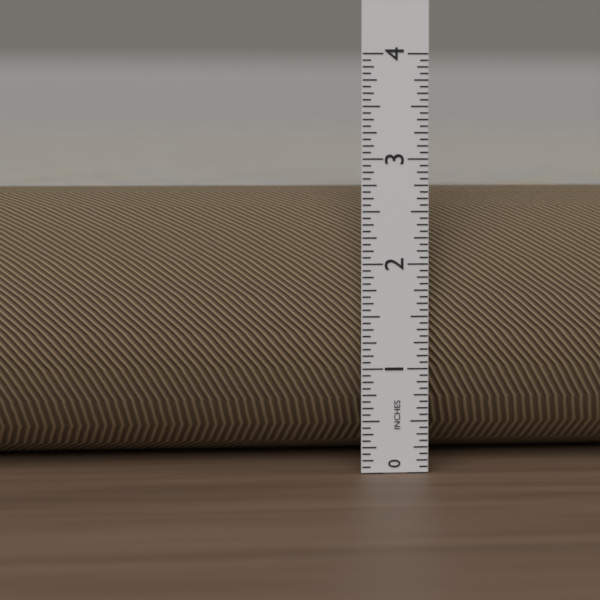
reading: 2.6875 in
